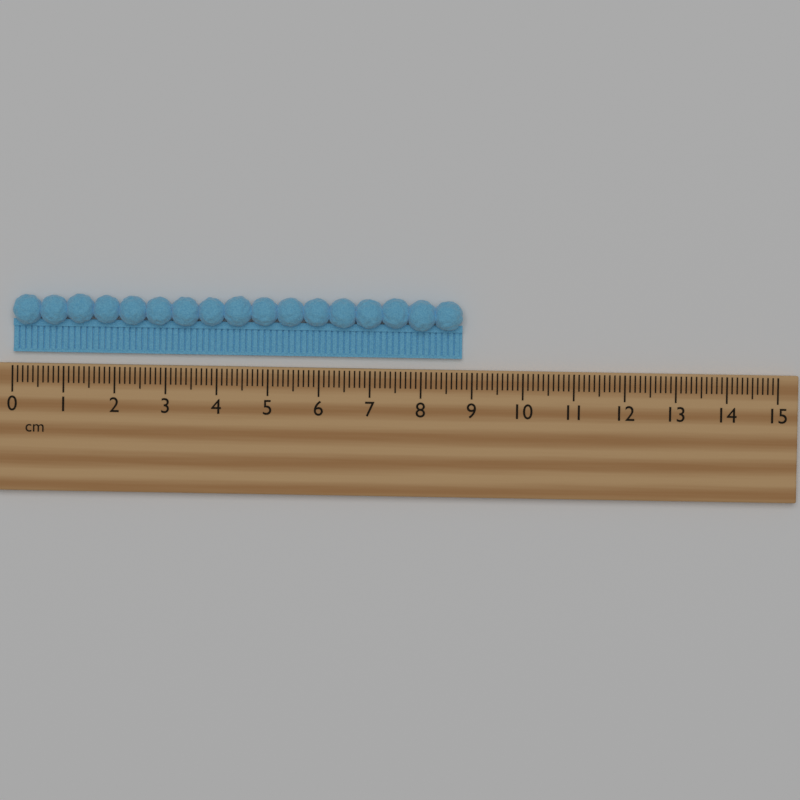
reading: 8.8 cm
